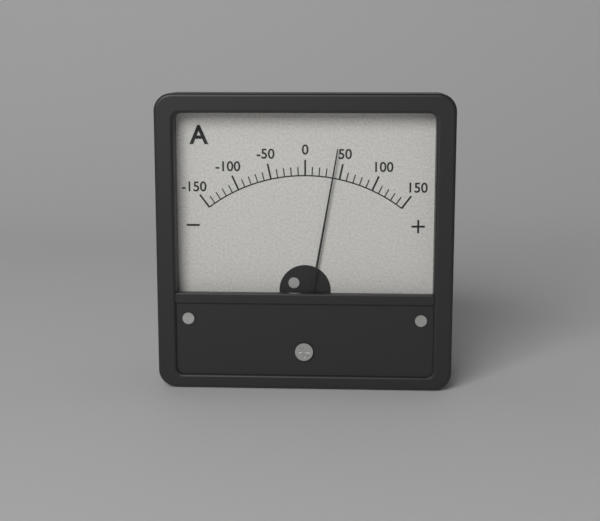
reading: 40 A
